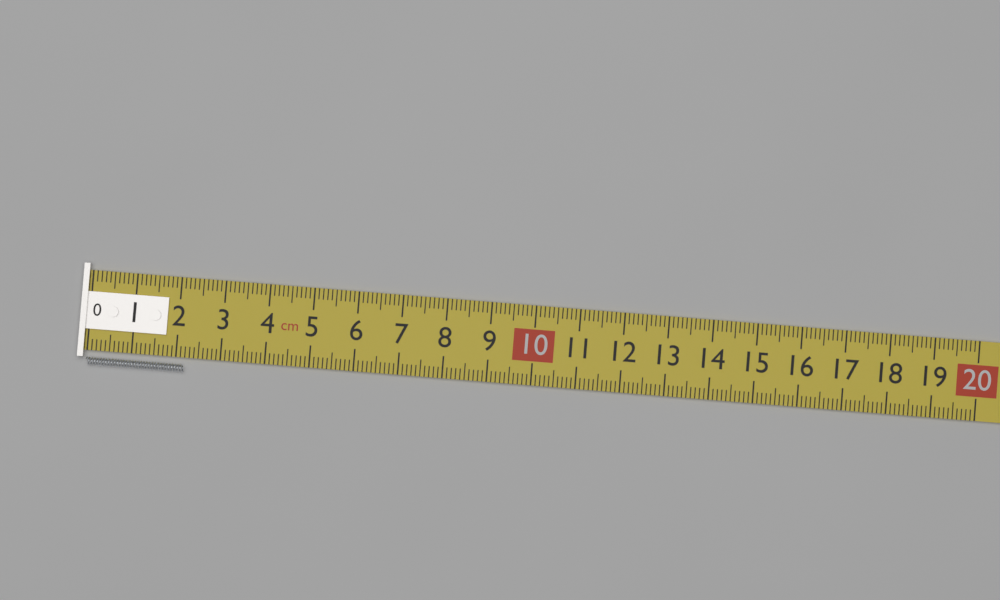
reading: 2.2 cm
